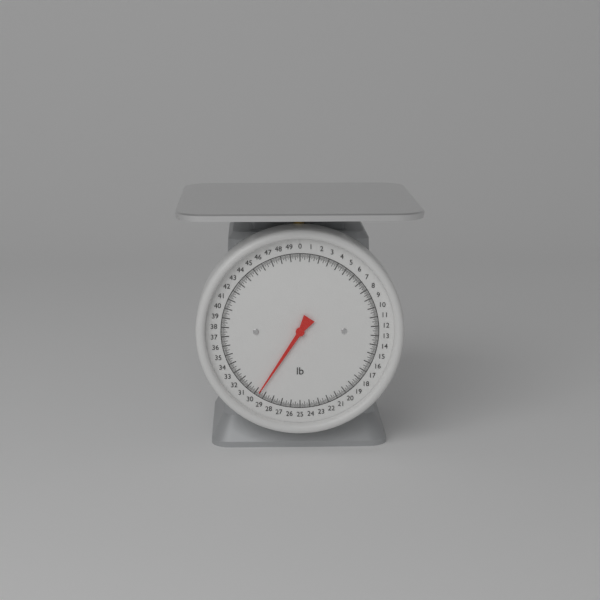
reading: 29.625 lb
